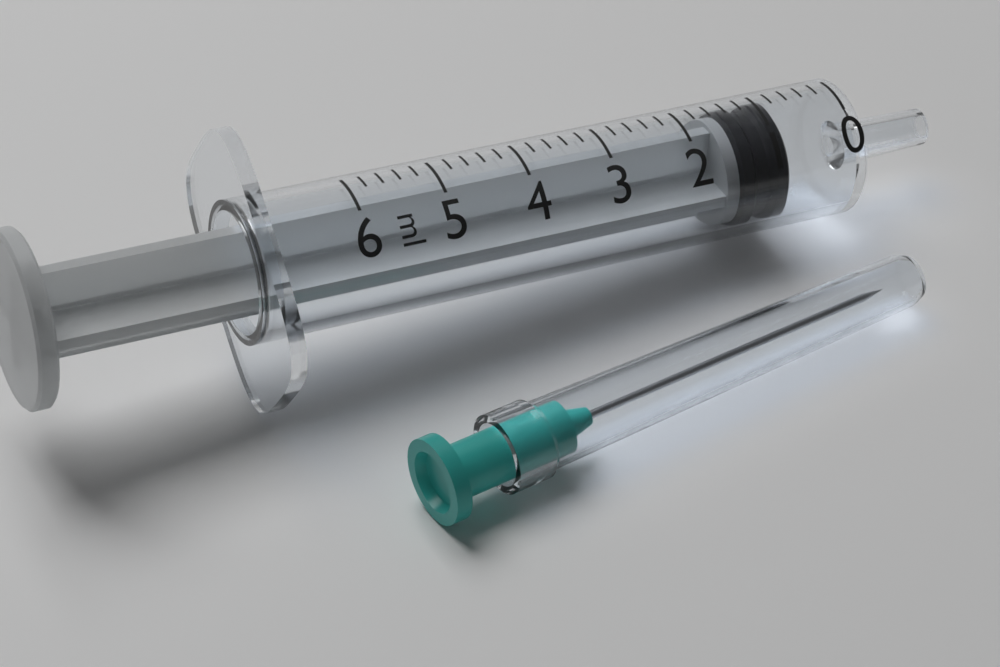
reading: 0.8 ml
